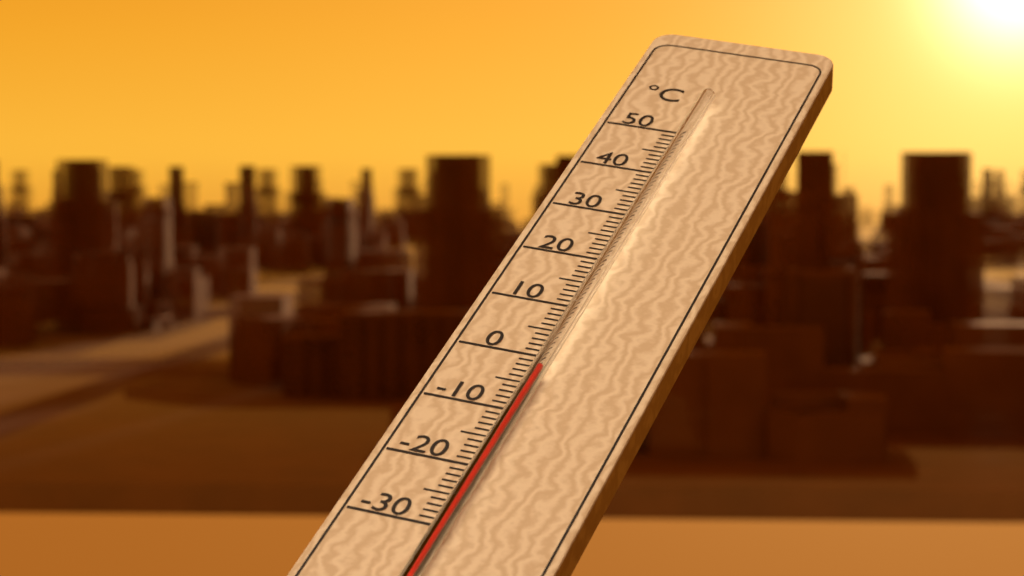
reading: -4 °C
